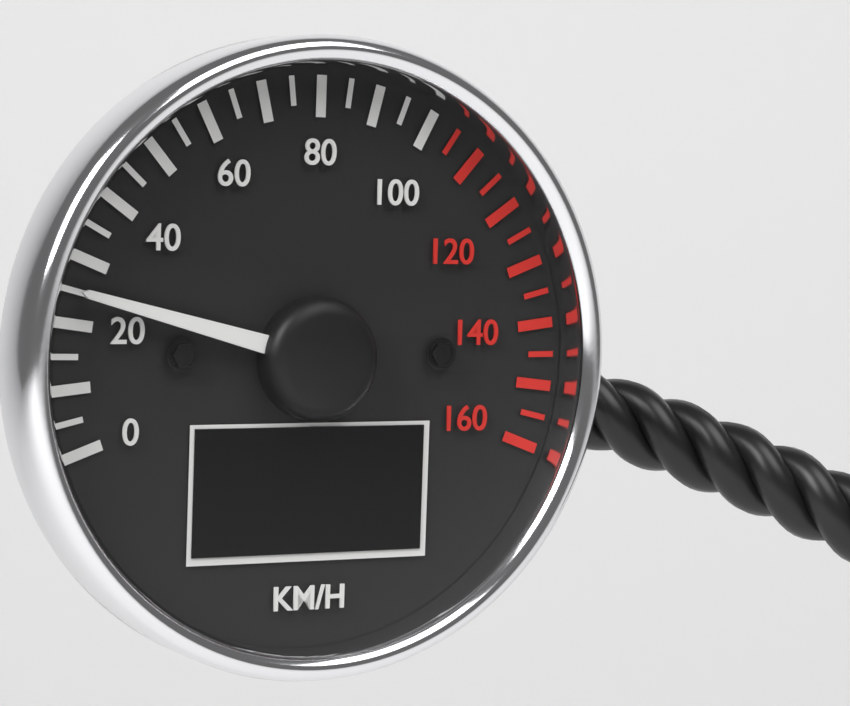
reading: 25 km/h
